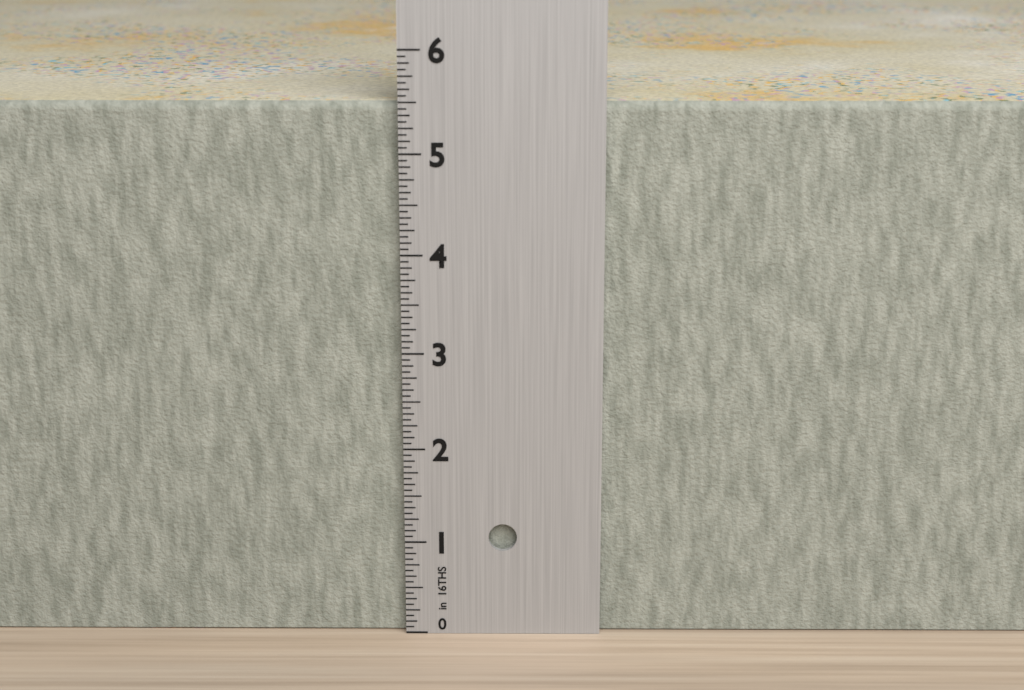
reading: 5.5000 in
